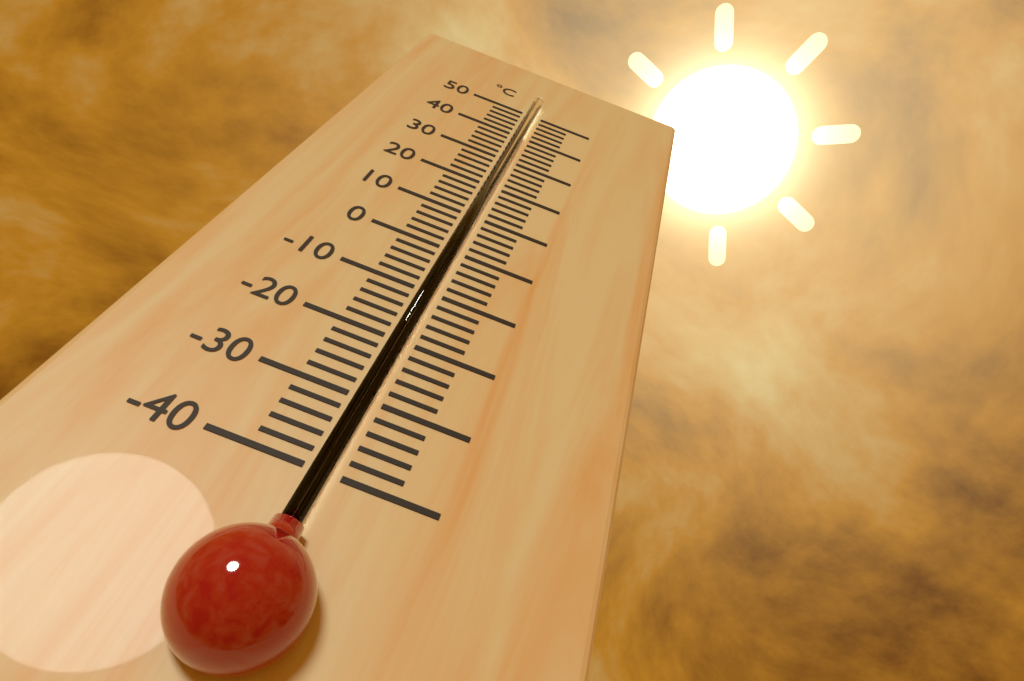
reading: 40 °C
